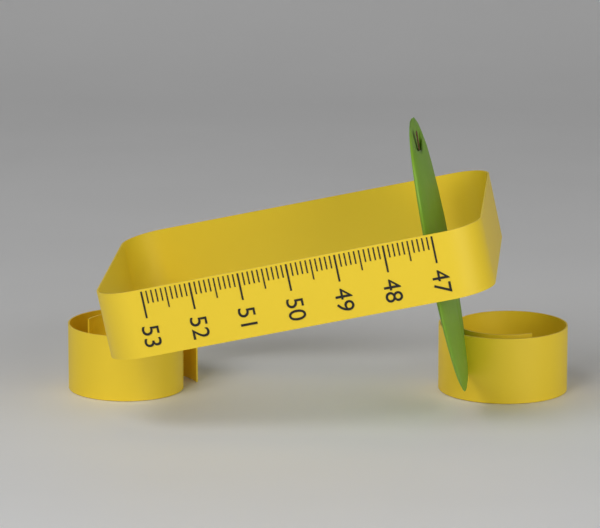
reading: 47.3 (no unit)
